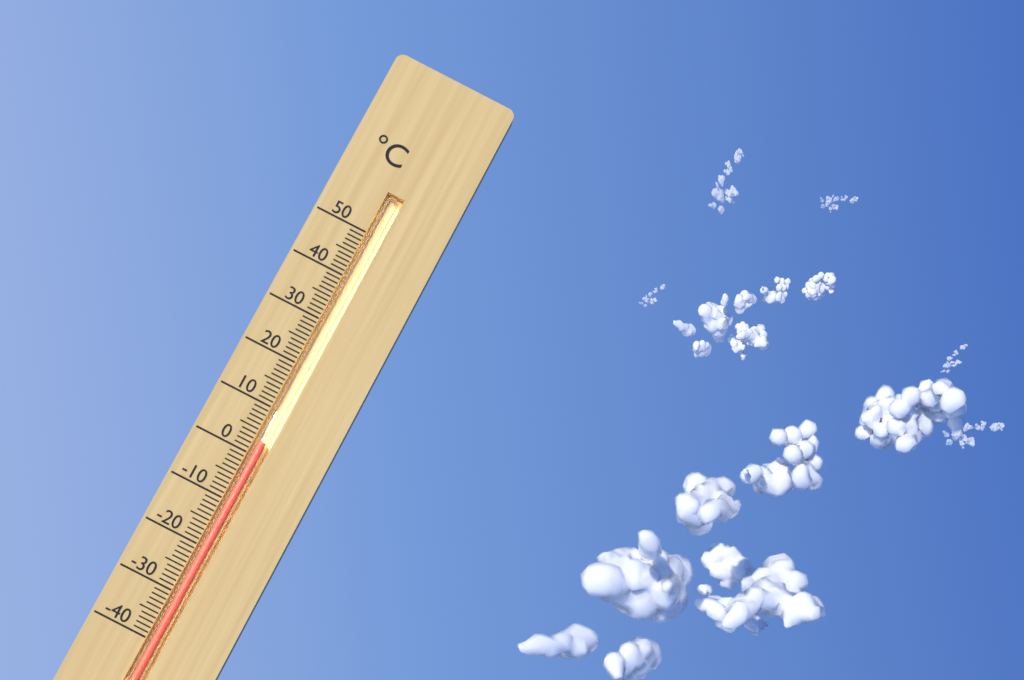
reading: 3 °C
